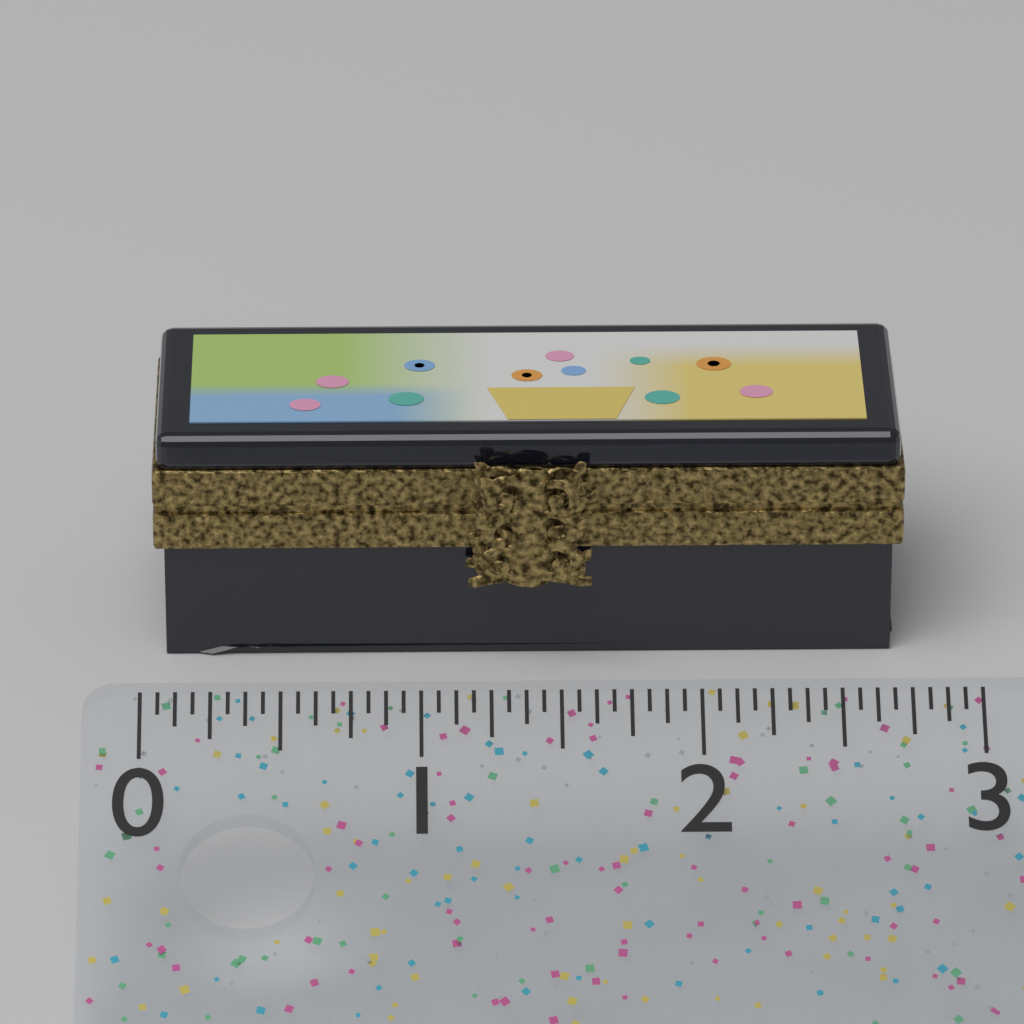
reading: 2.8125 (no unit)
